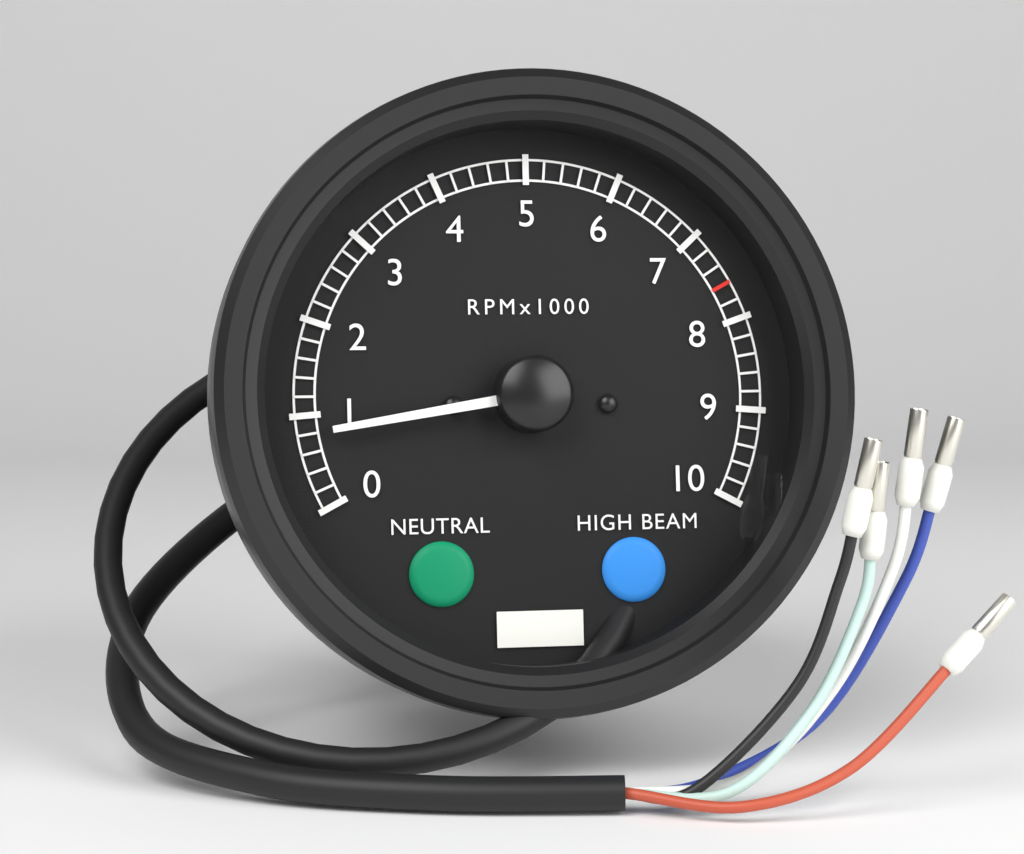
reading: 800 RPM
